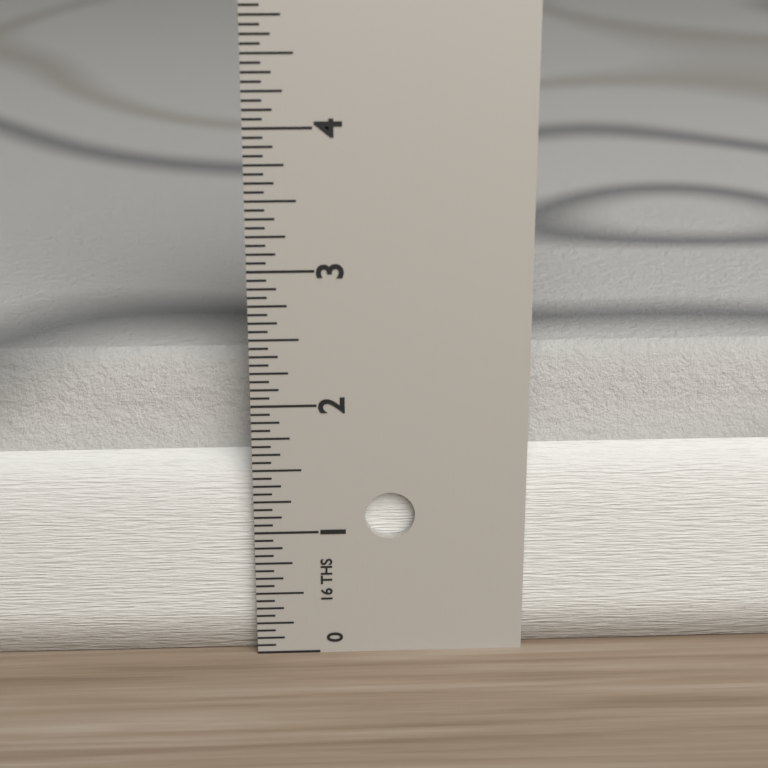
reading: 2.3125 in
